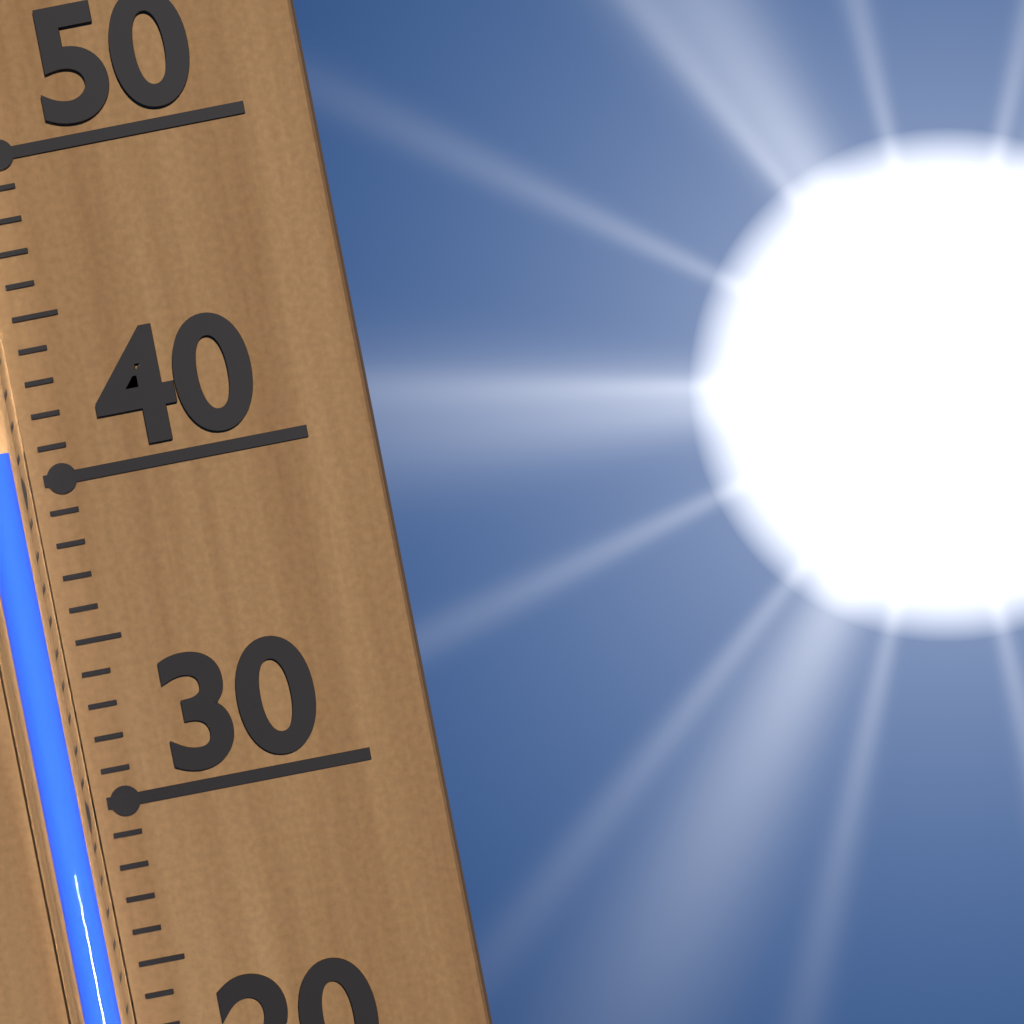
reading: 41 (no unit)
